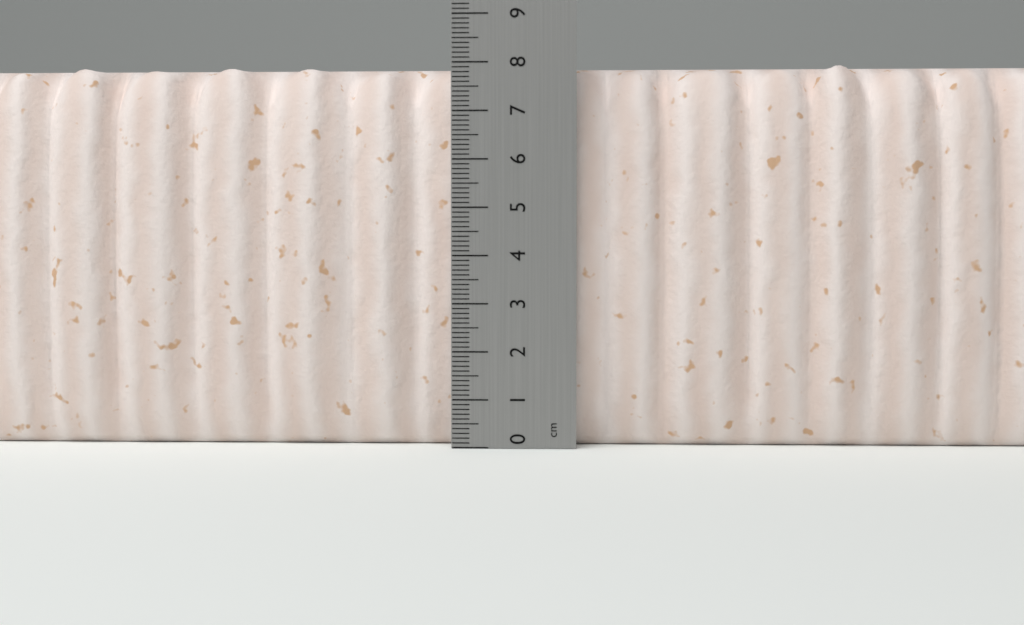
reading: 8.0 cm
